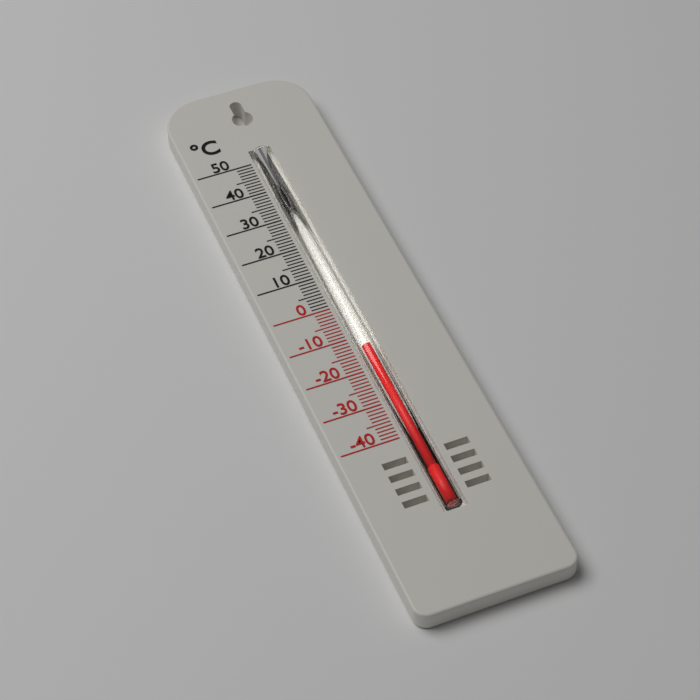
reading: -13 °C
